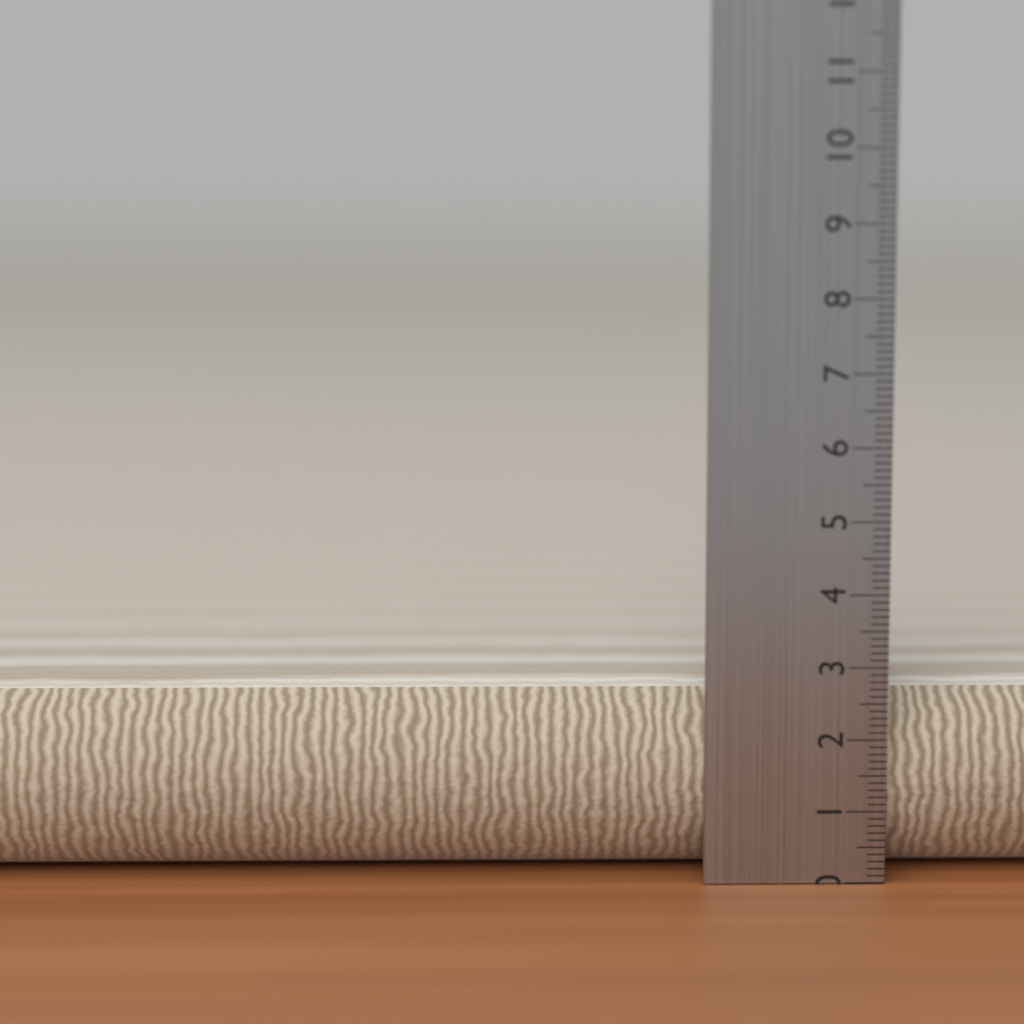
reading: 2.7 cm
